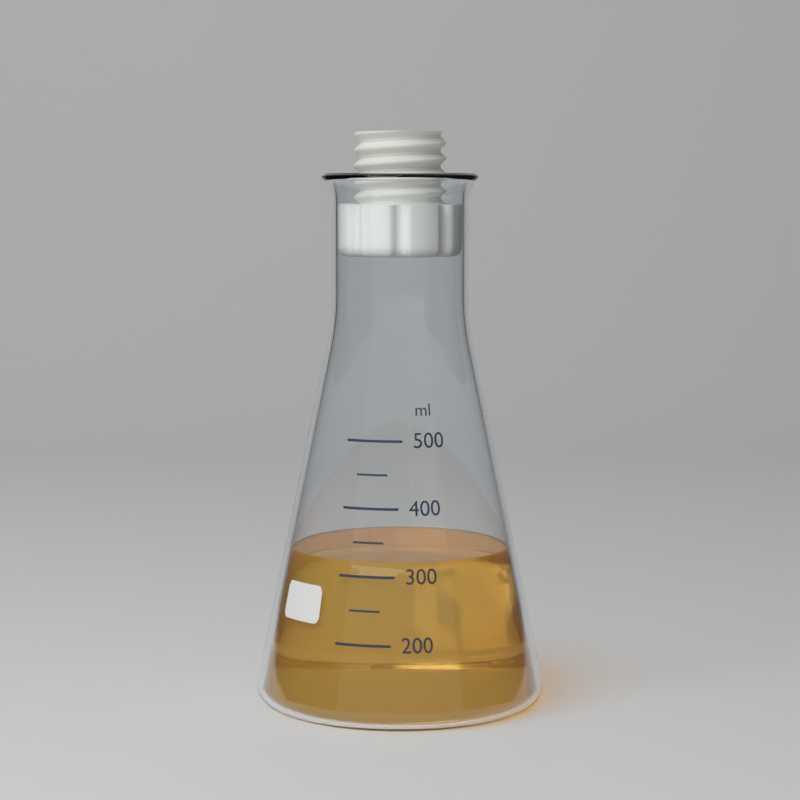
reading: 320 ml
